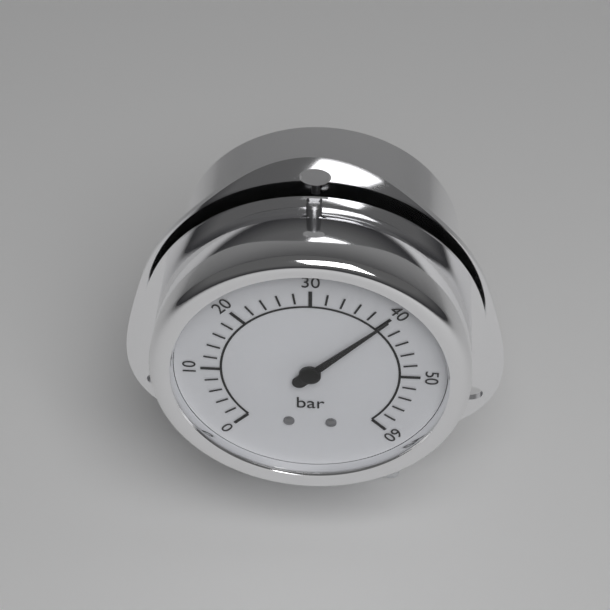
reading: 40 bar
